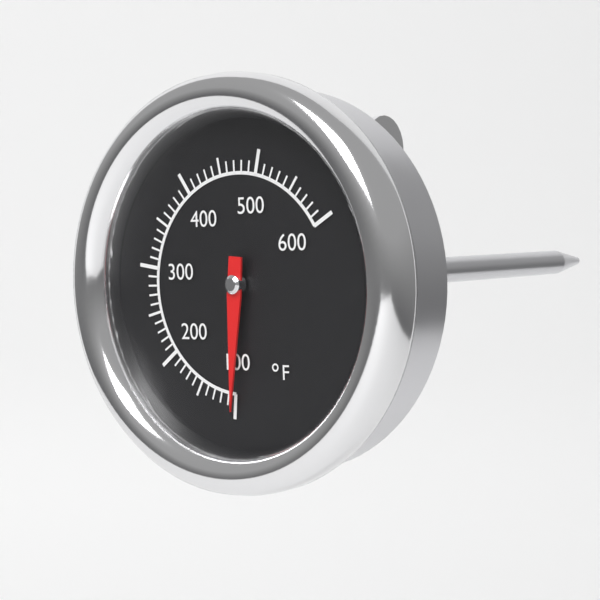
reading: 100 °F
